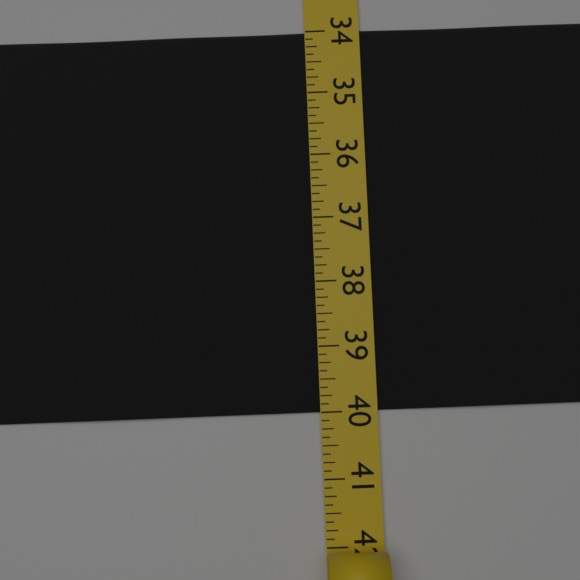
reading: 40.000 (no unit)
